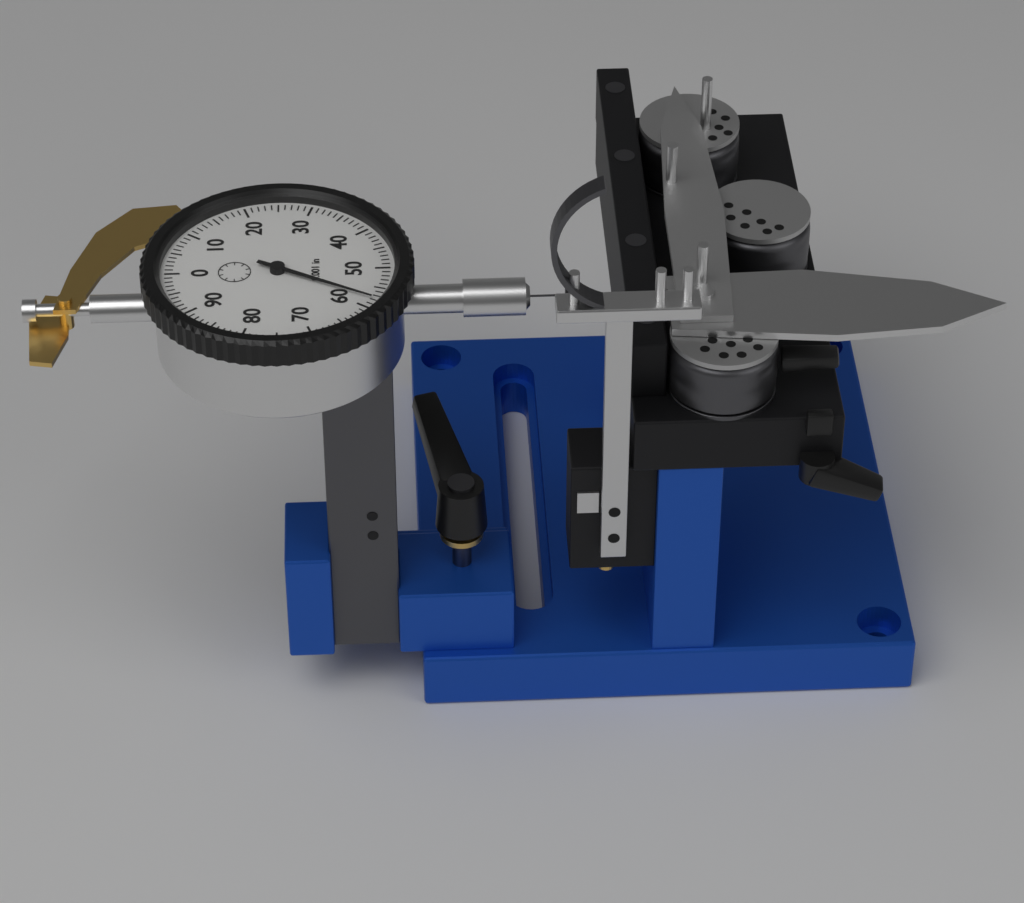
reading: 0.058 in
